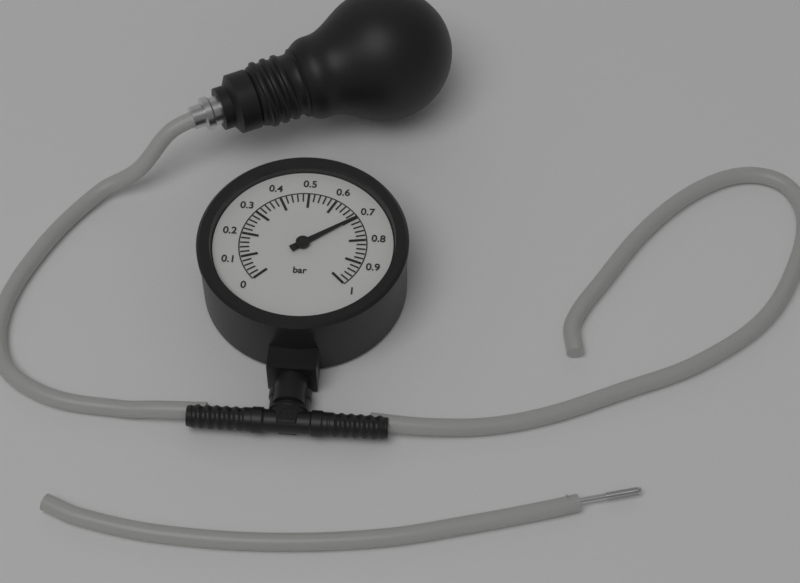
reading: 0.70 bar
